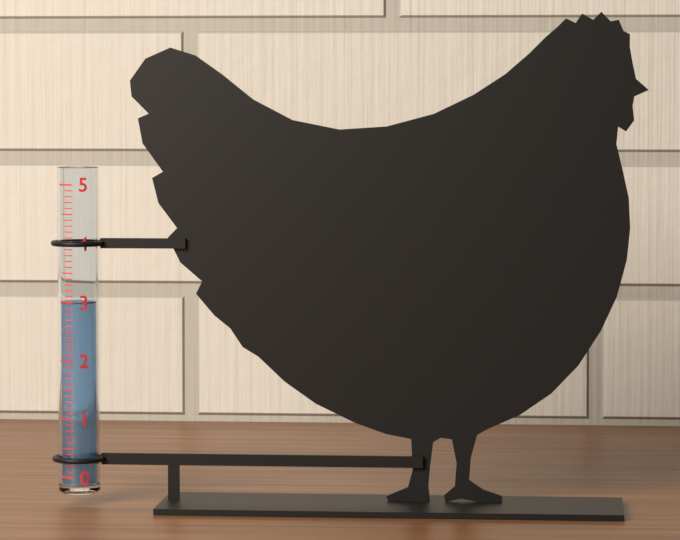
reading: 3.0 (no unit)
